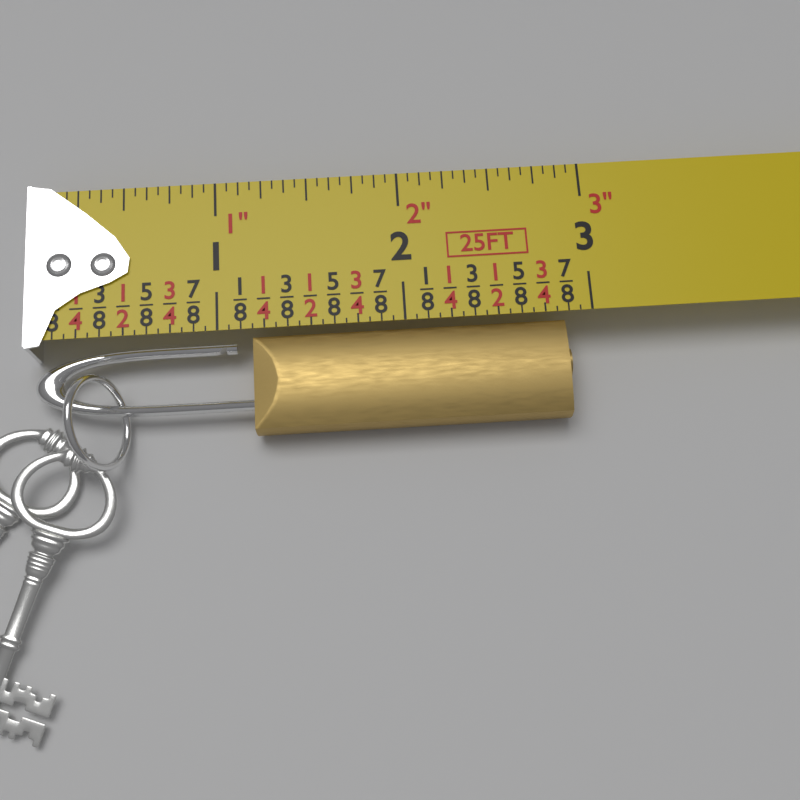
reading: 2.8750 in
